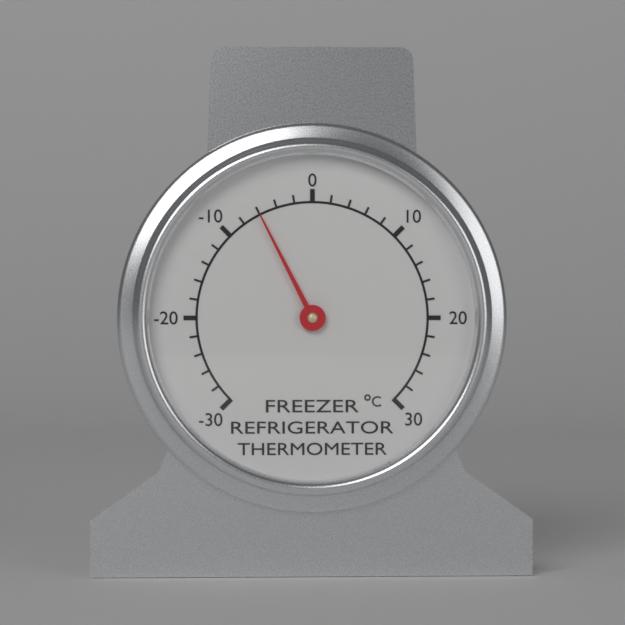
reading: -6 °C
